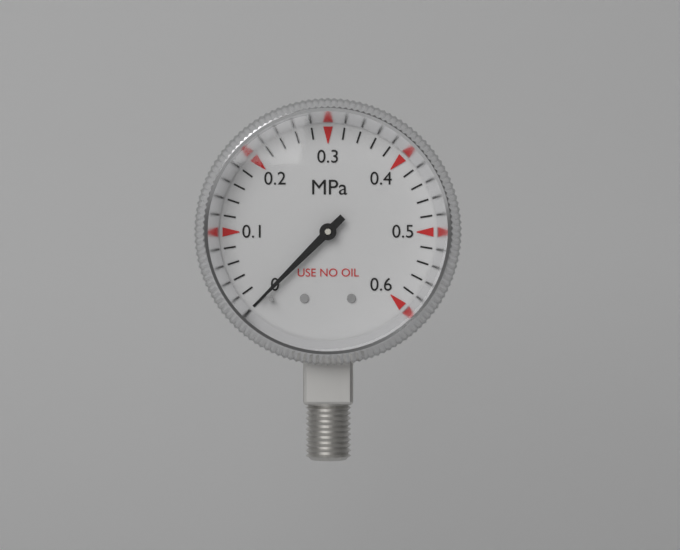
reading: 0.00 MPa
